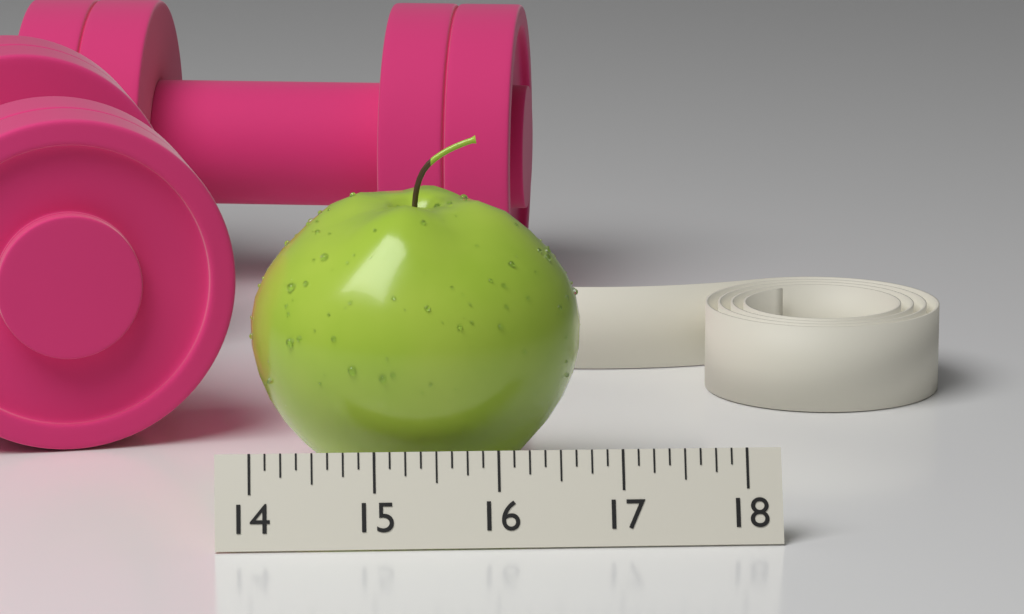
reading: 16.750 (no unit)
